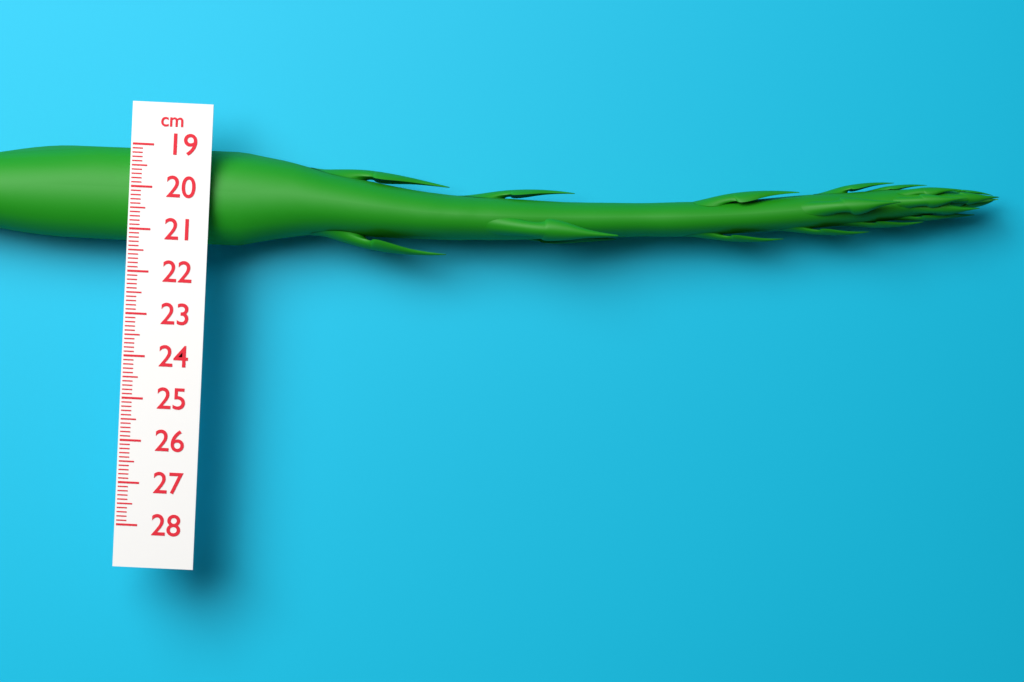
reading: 21.3 cm
